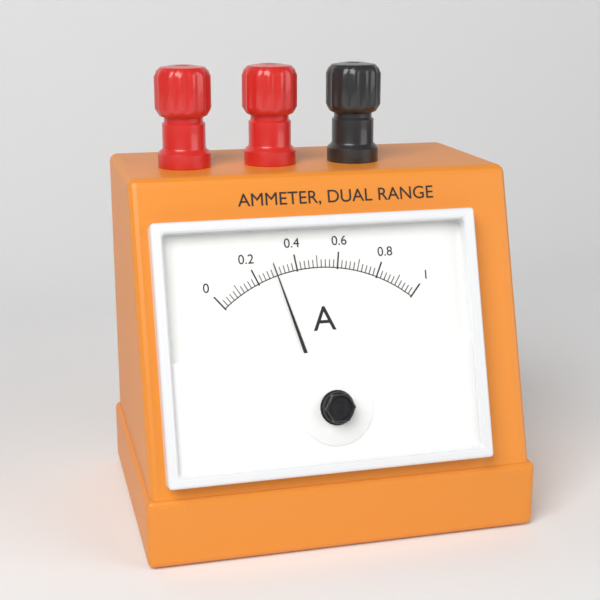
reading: 0.30 A
